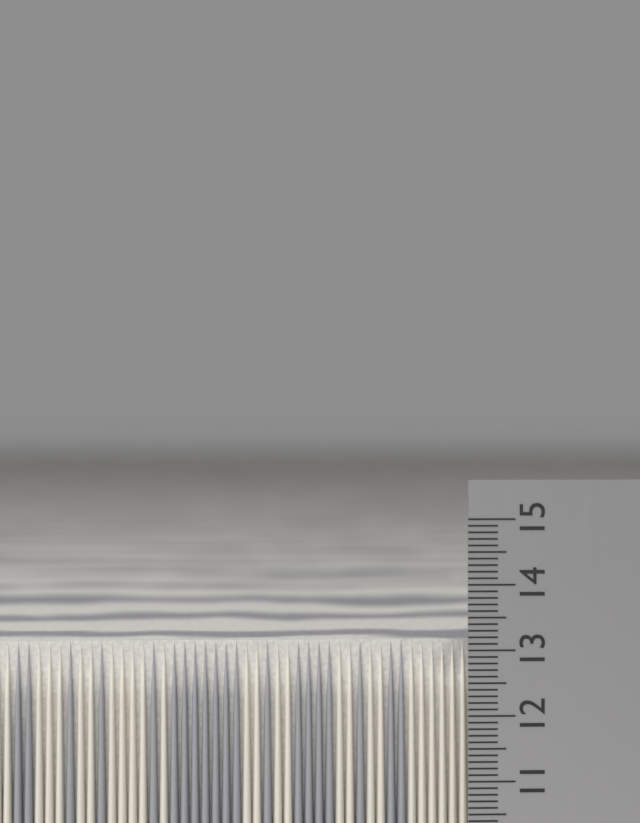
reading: 13.1 cm
